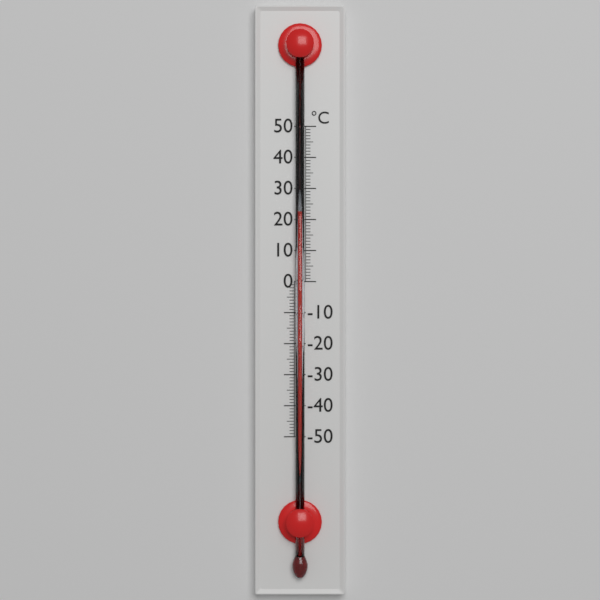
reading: 22 °C
